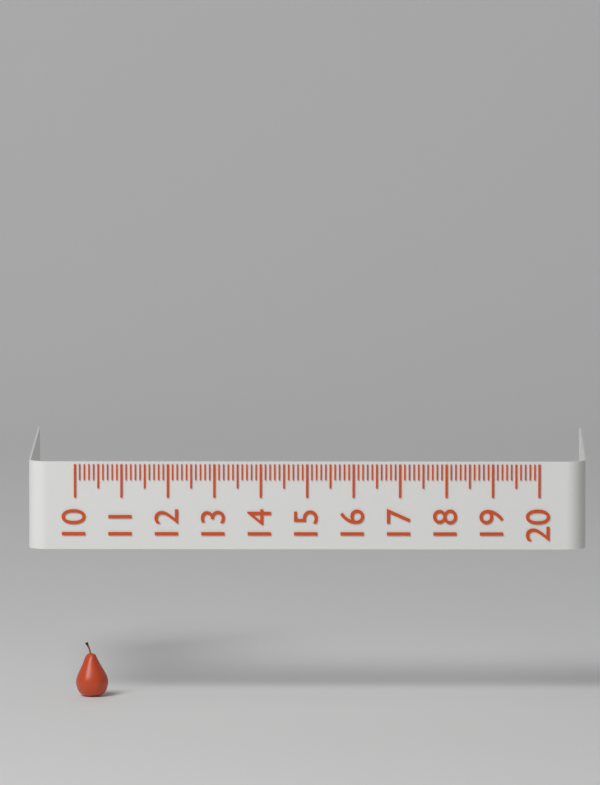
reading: 10.7 (no unit)
